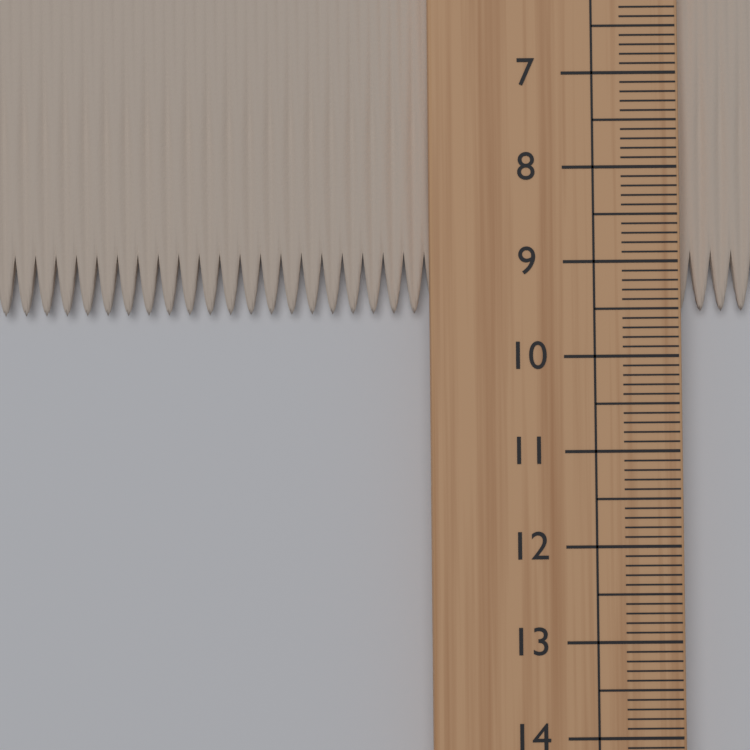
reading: 9.5 cm
